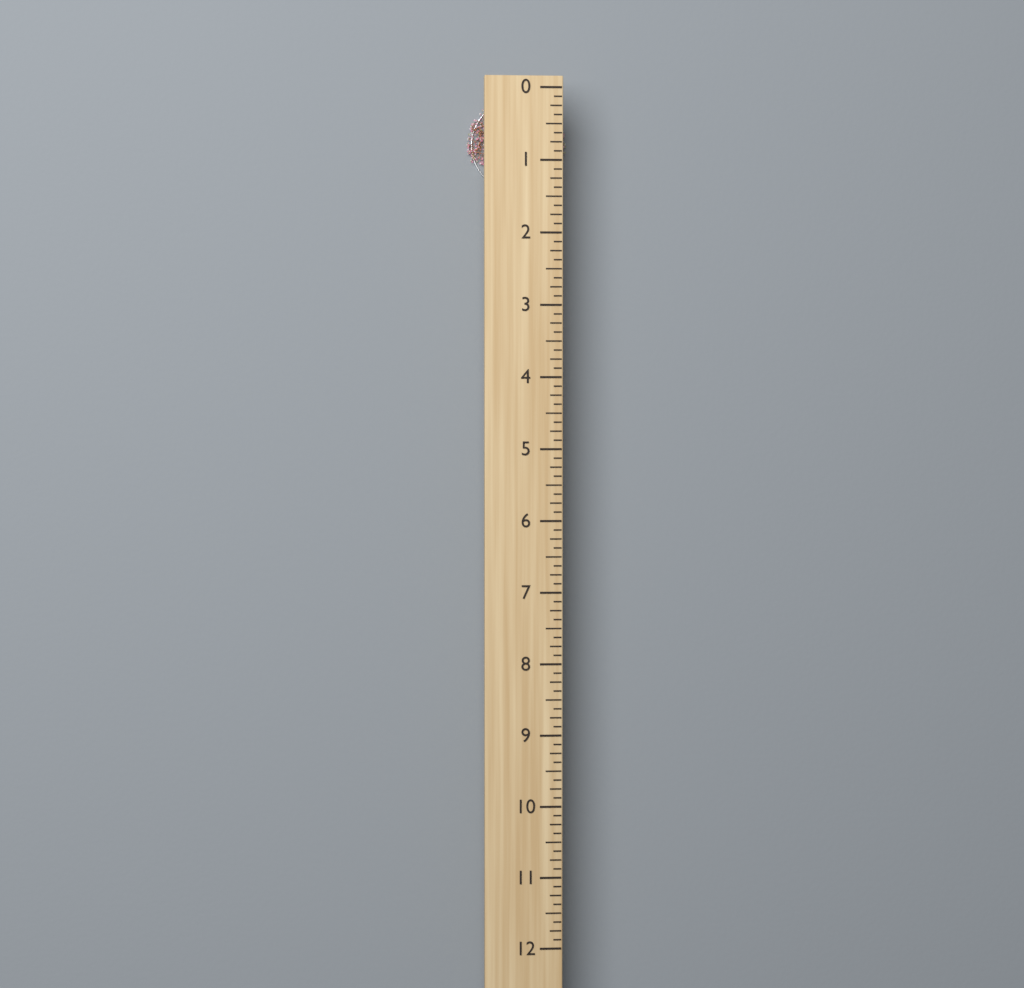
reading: 1.375 (no unit)
